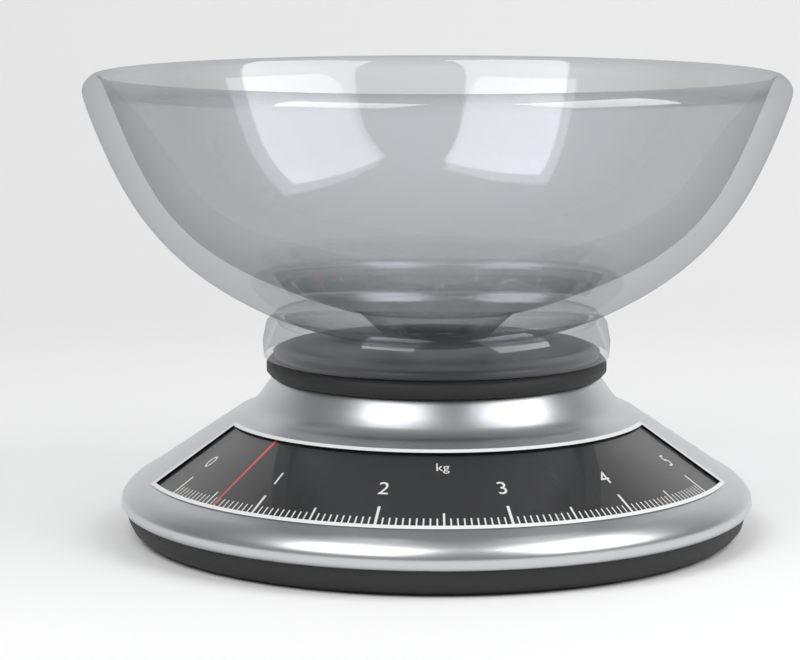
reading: 0.60 kg
